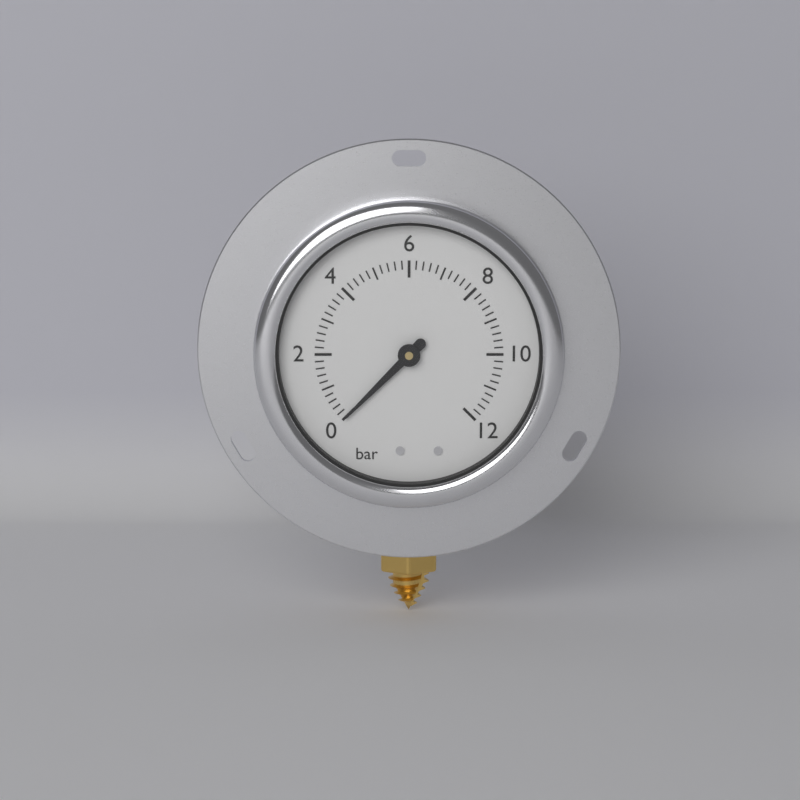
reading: 0.0 bar
